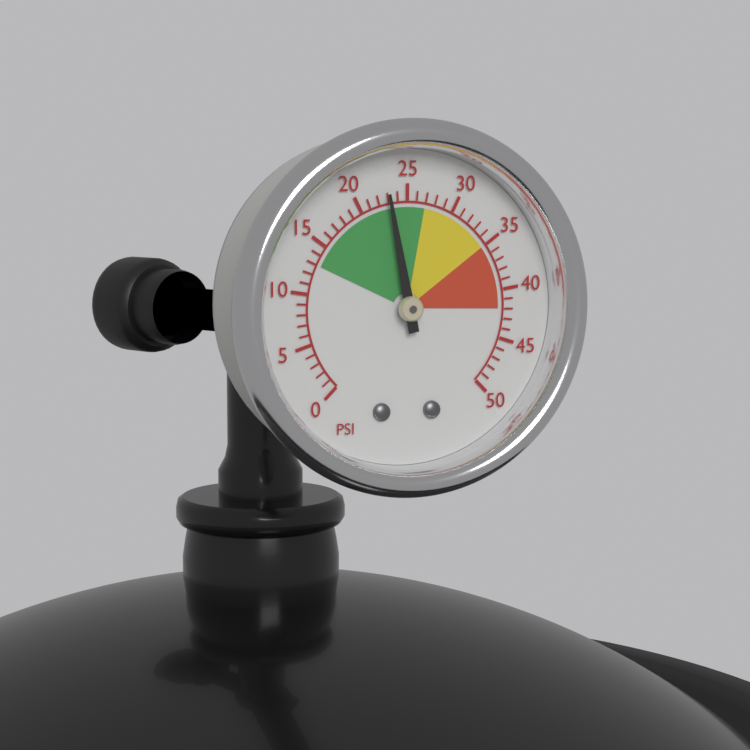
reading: 23 psi
